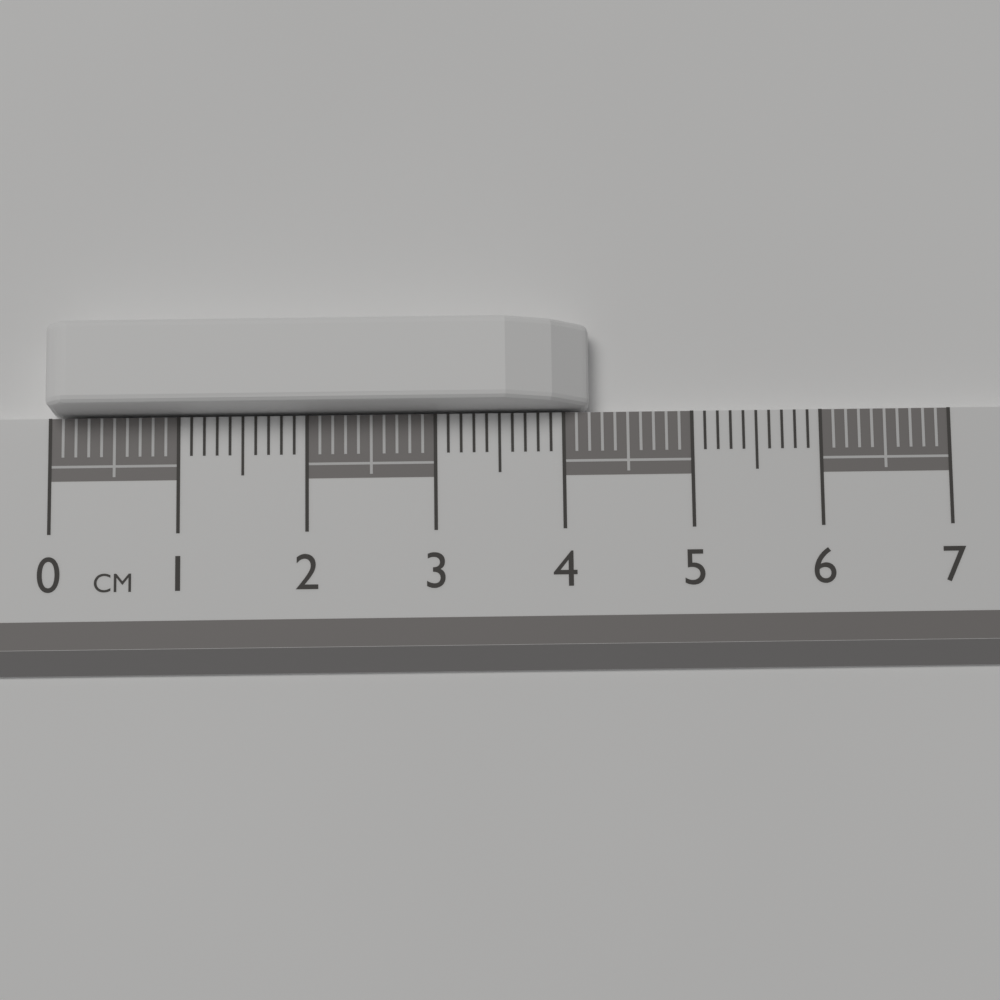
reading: 4.2 cm
